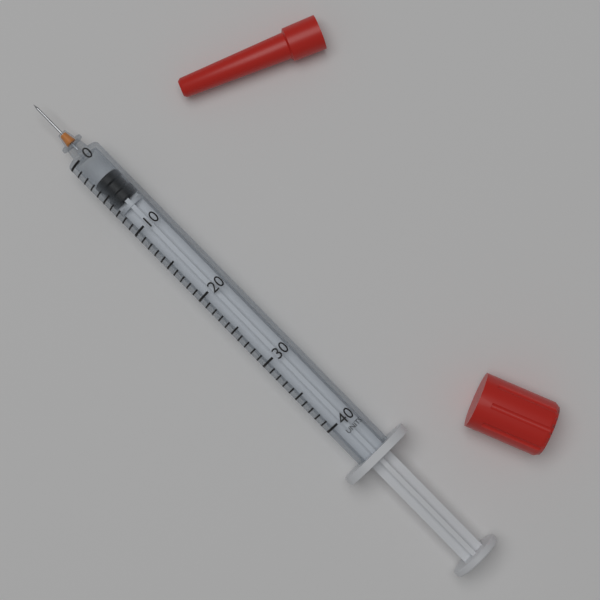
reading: 3 units
